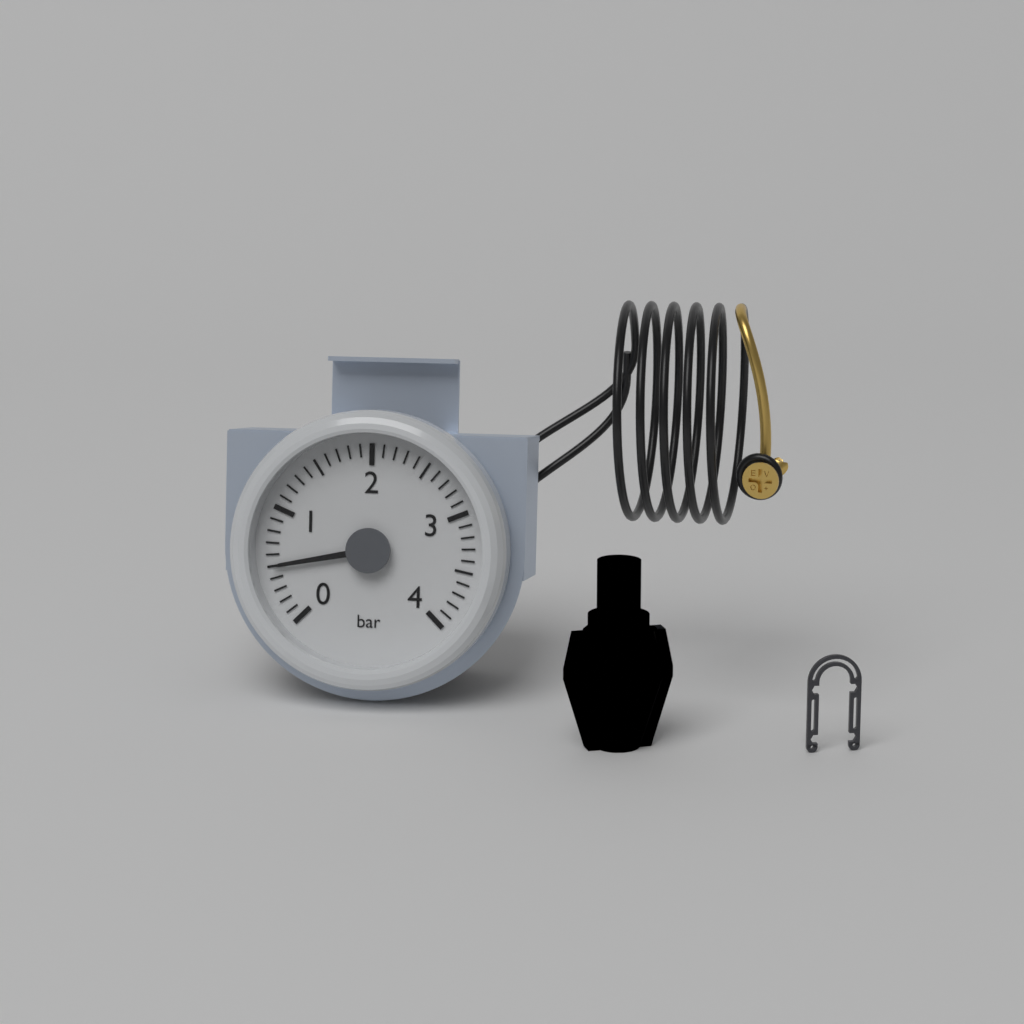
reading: 0.5 bar
